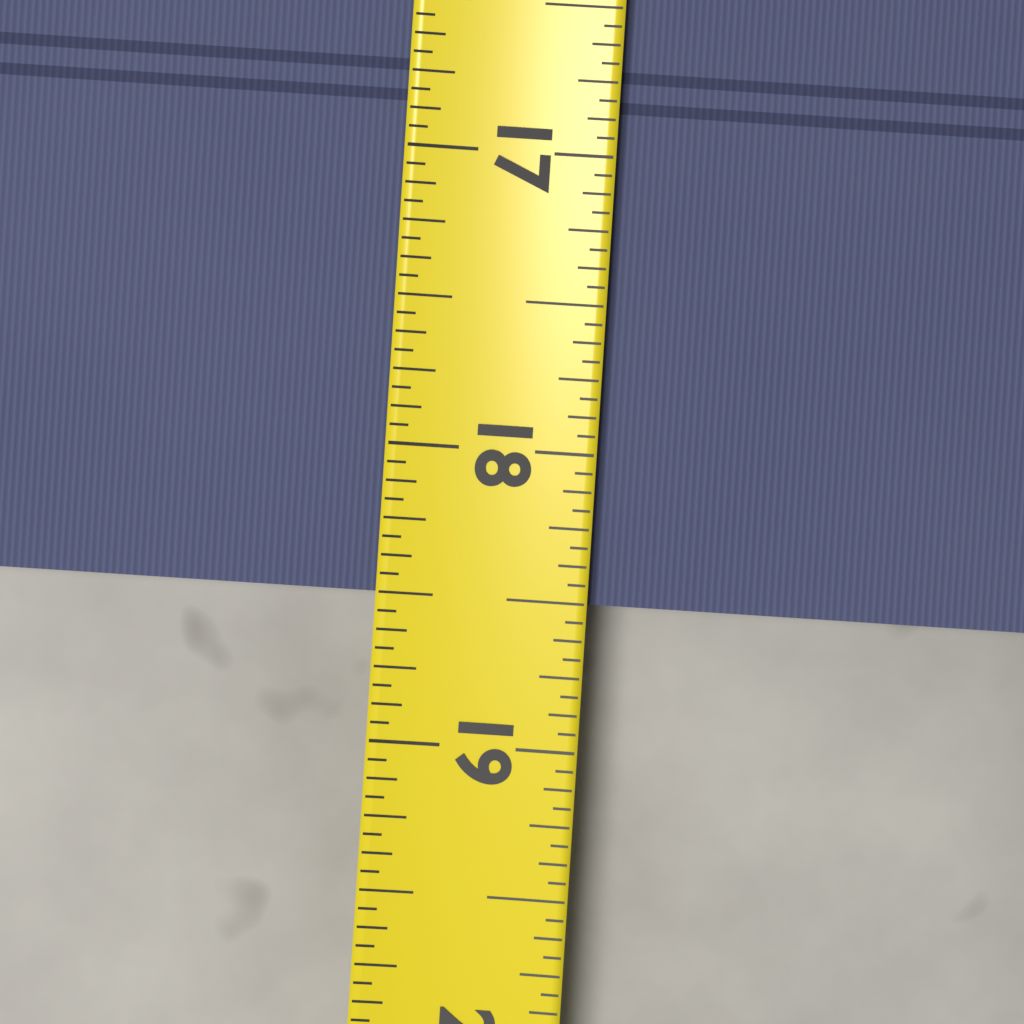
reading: 18.5000 (no unit)
